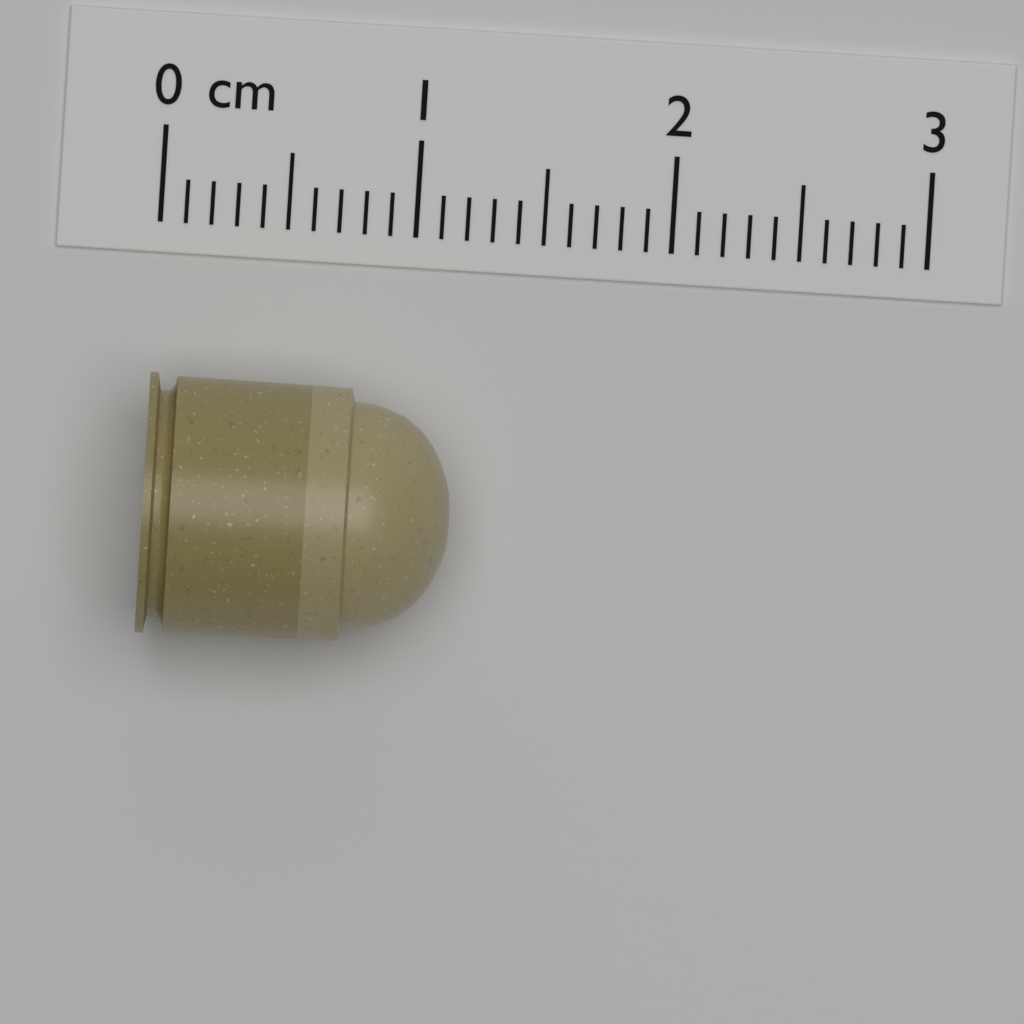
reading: 1.2 cm
